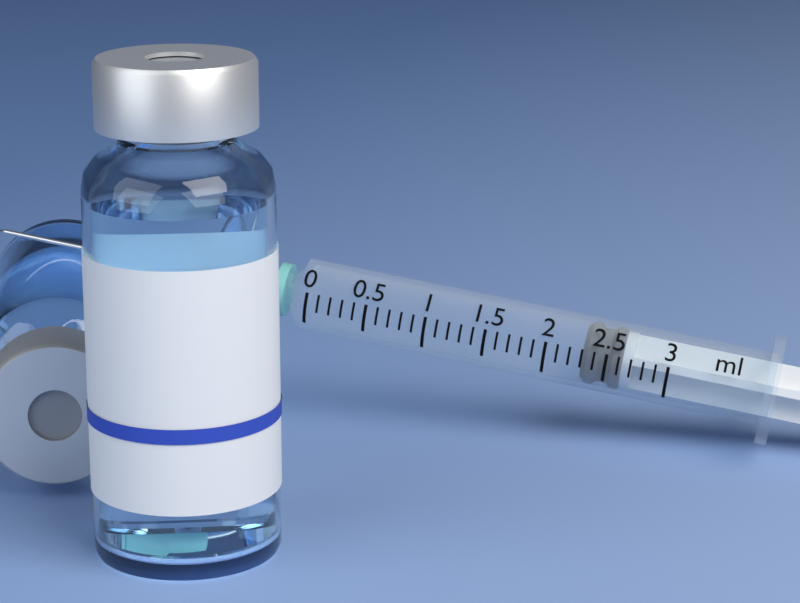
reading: 2.3 ml
